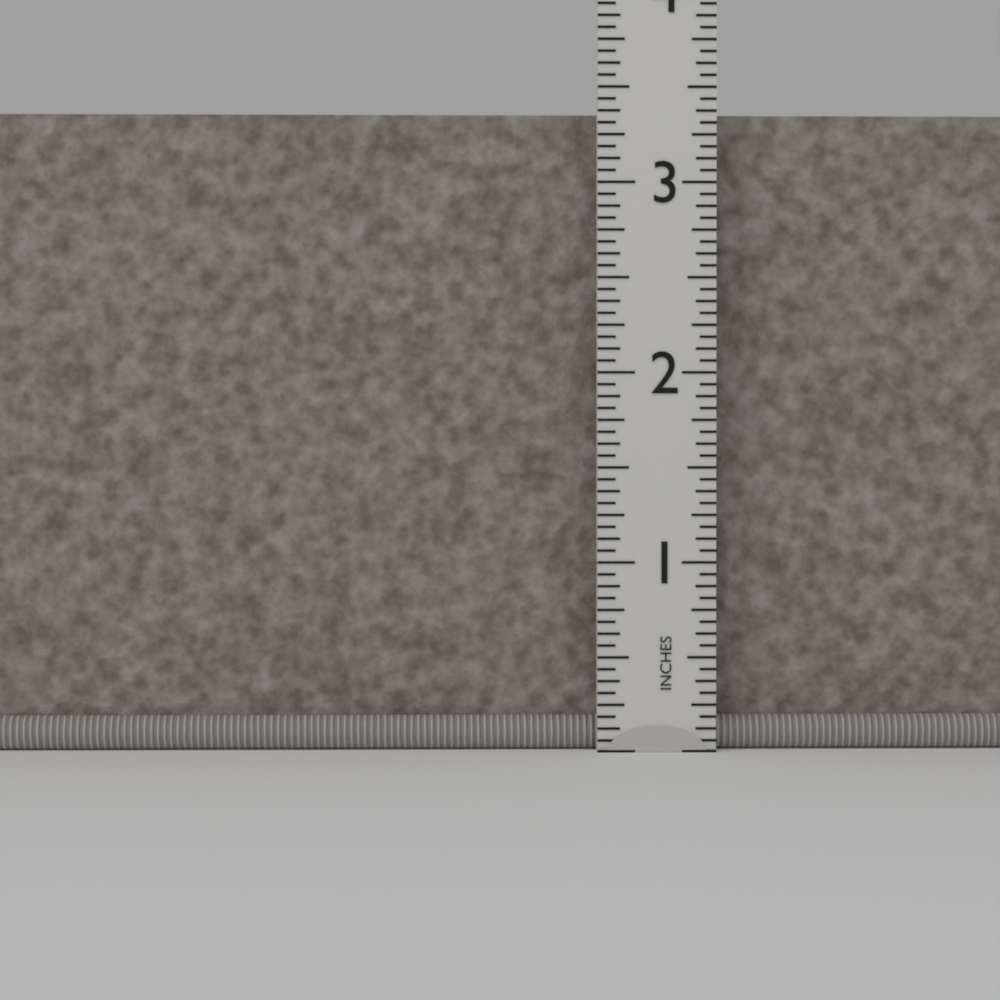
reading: 3.3750 in
